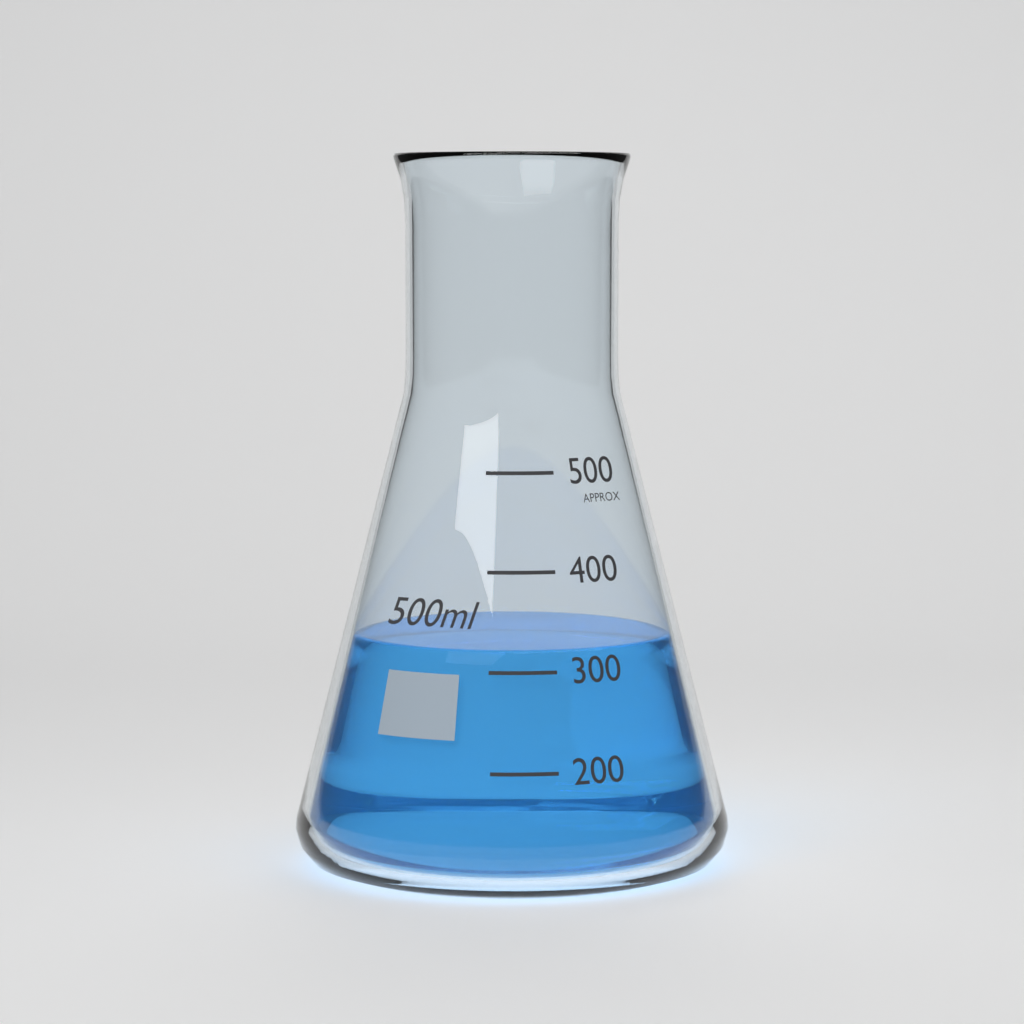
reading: 320 ml
